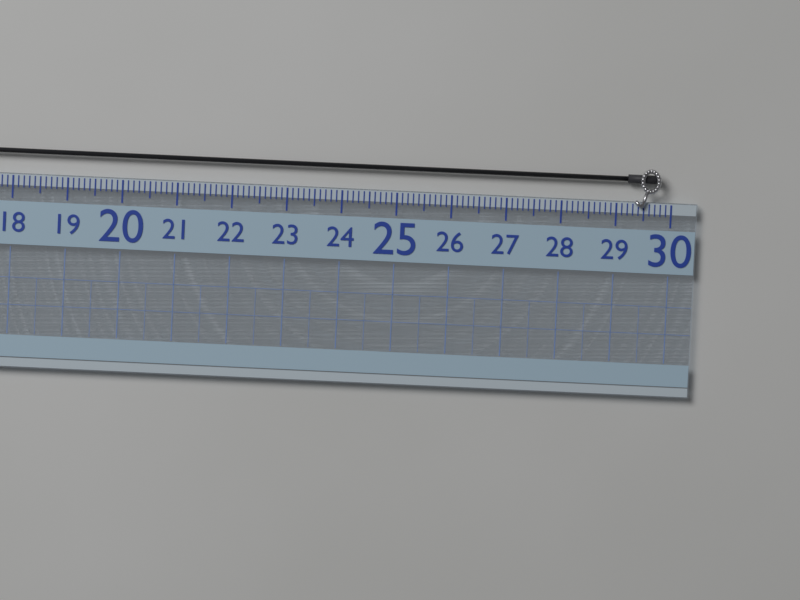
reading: 29.8 (no unit)
